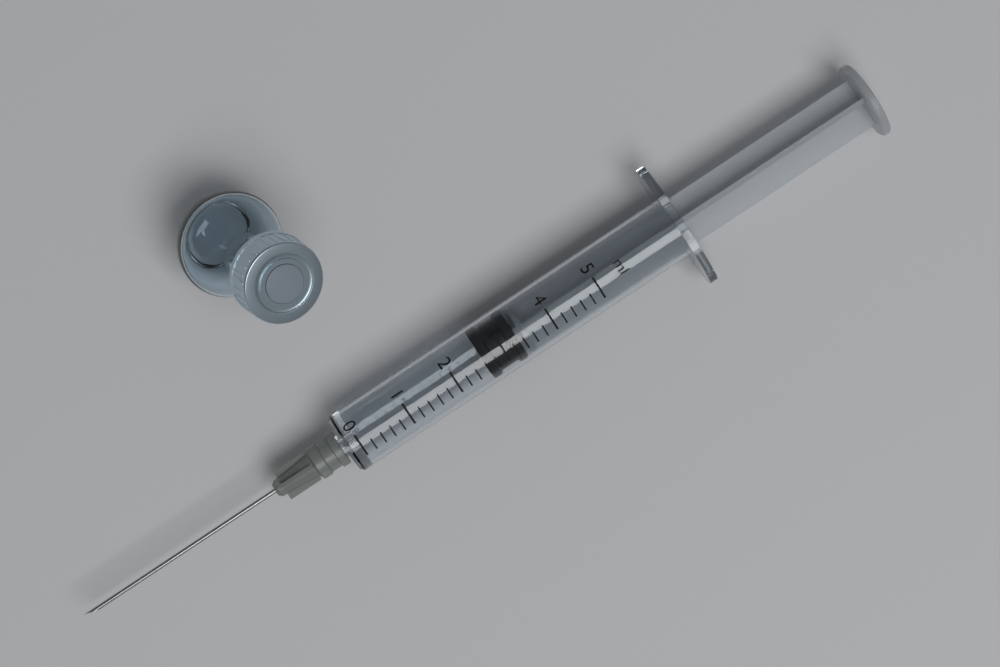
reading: 2.6 ml
